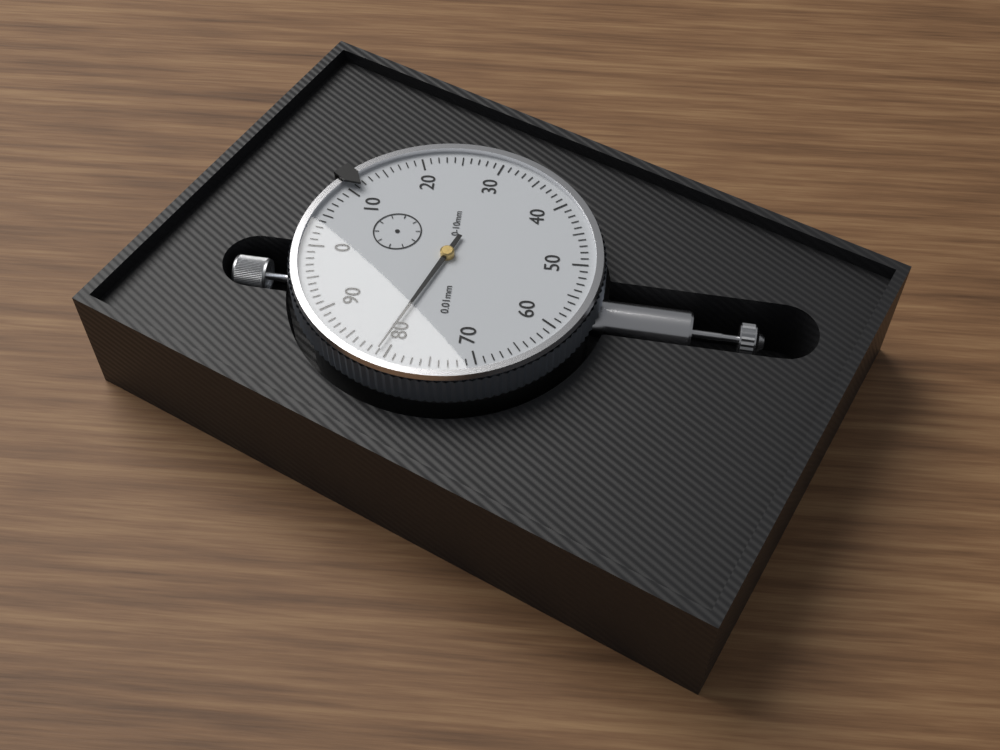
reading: 0.81 mm
